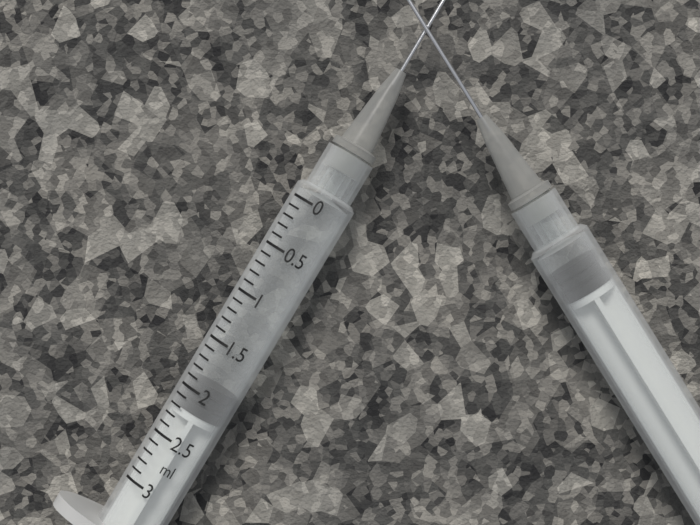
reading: 1.9 ml
